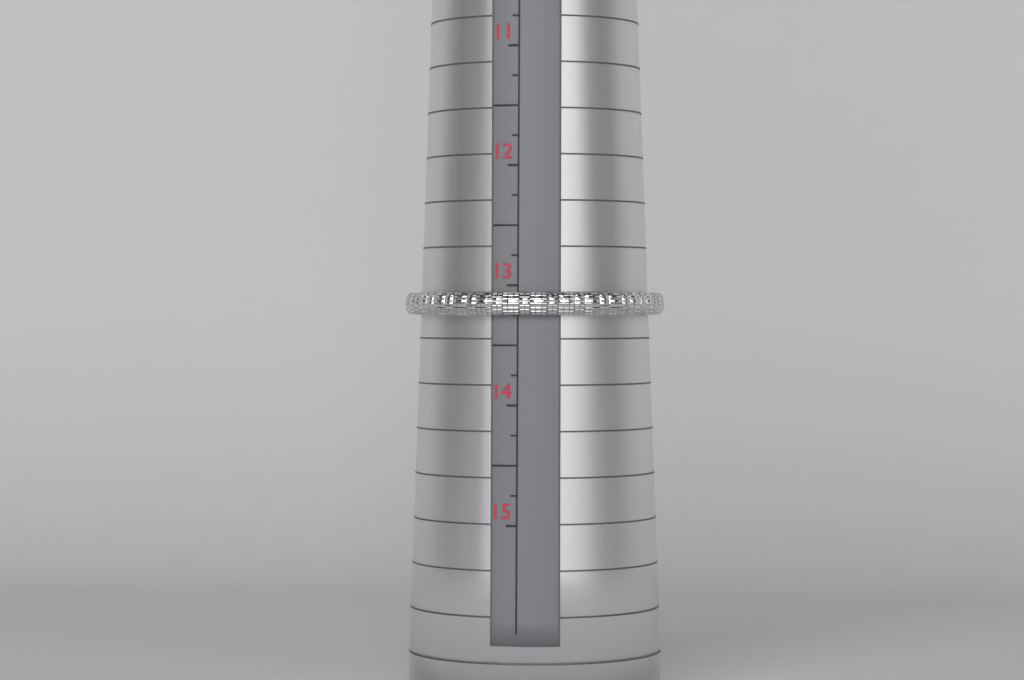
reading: 13.25 (no unit)
